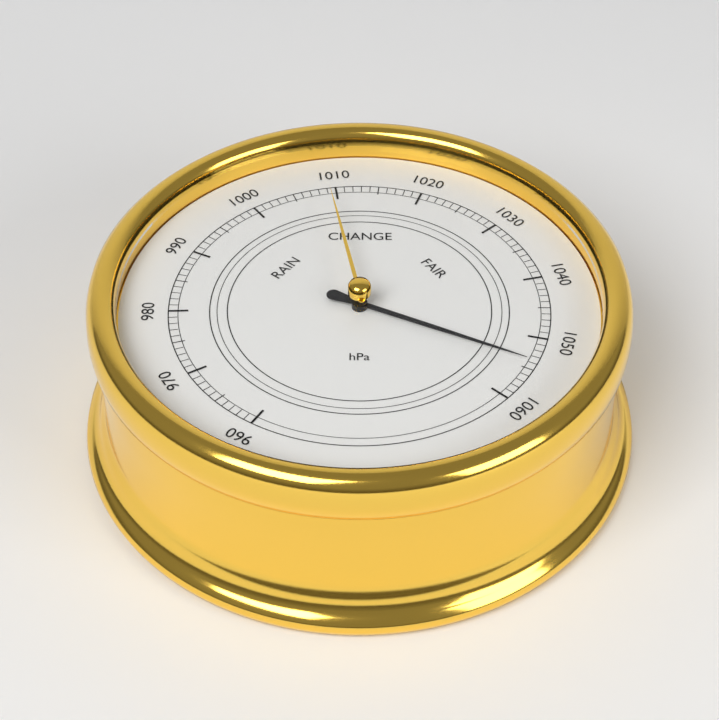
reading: 1054 hPa
